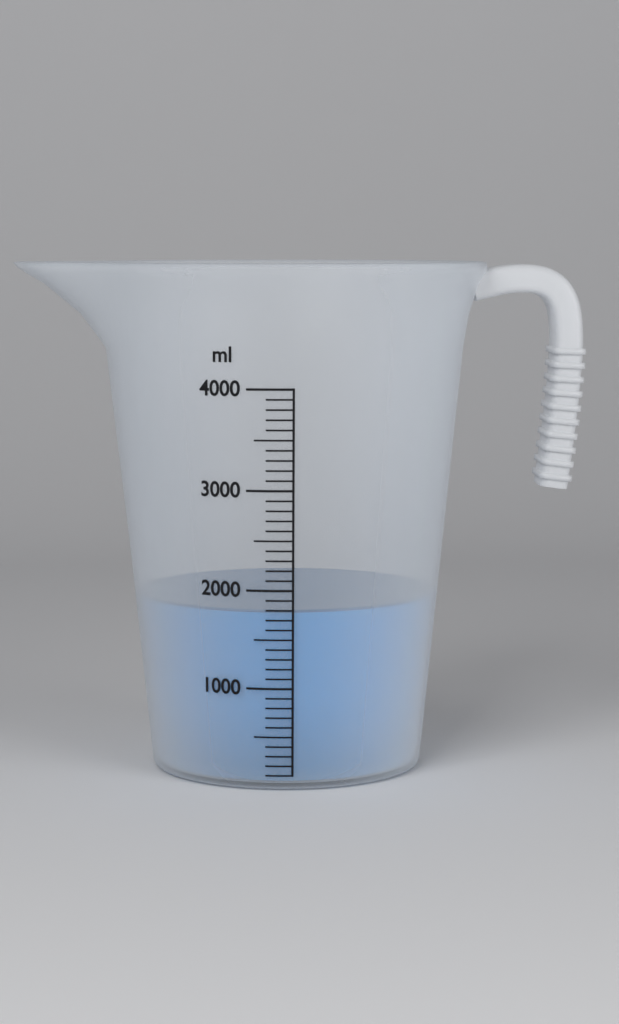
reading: 1800 ml
